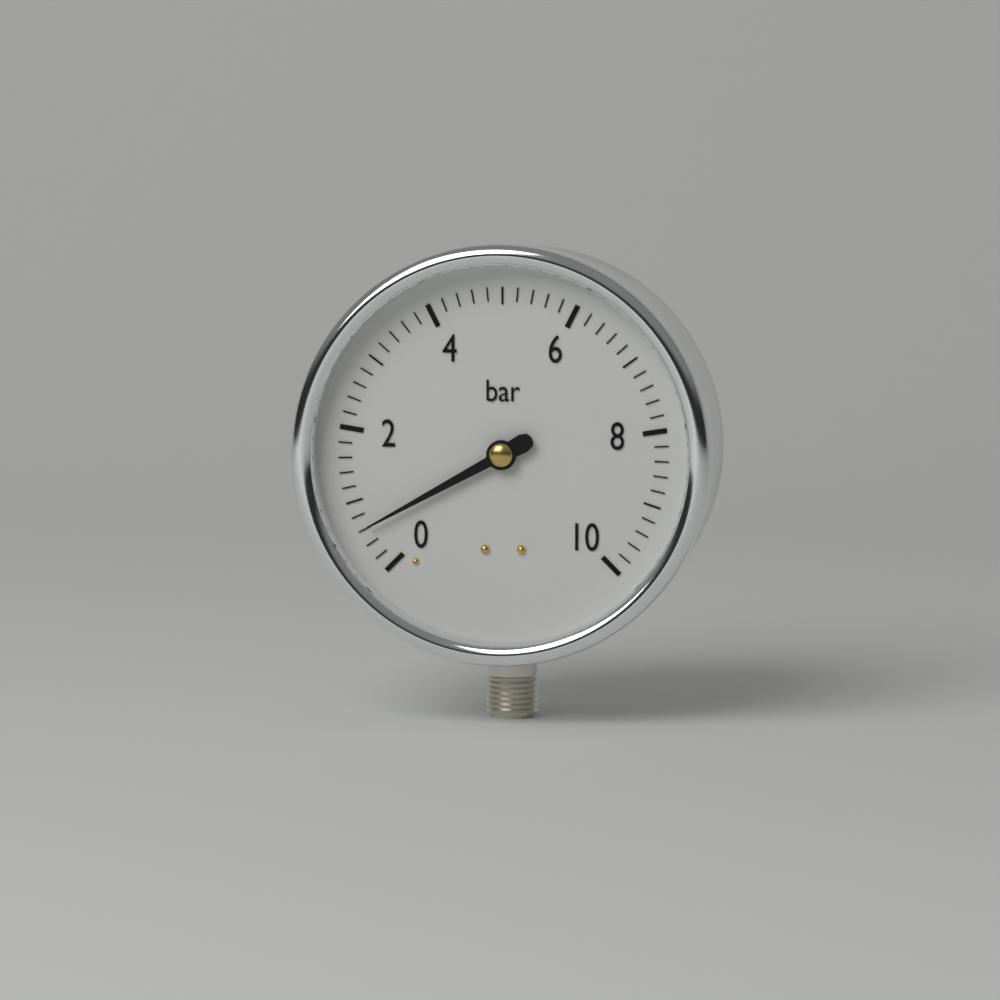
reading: 0.6 bar
